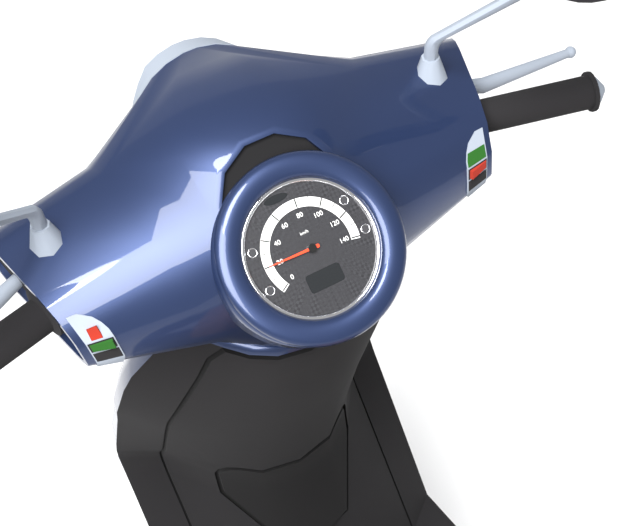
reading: 20 km/h
